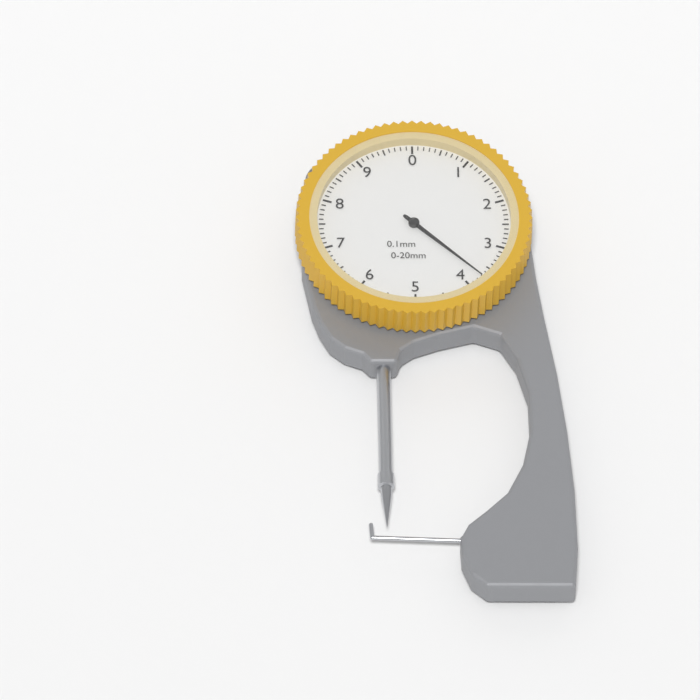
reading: 3.7 mm
